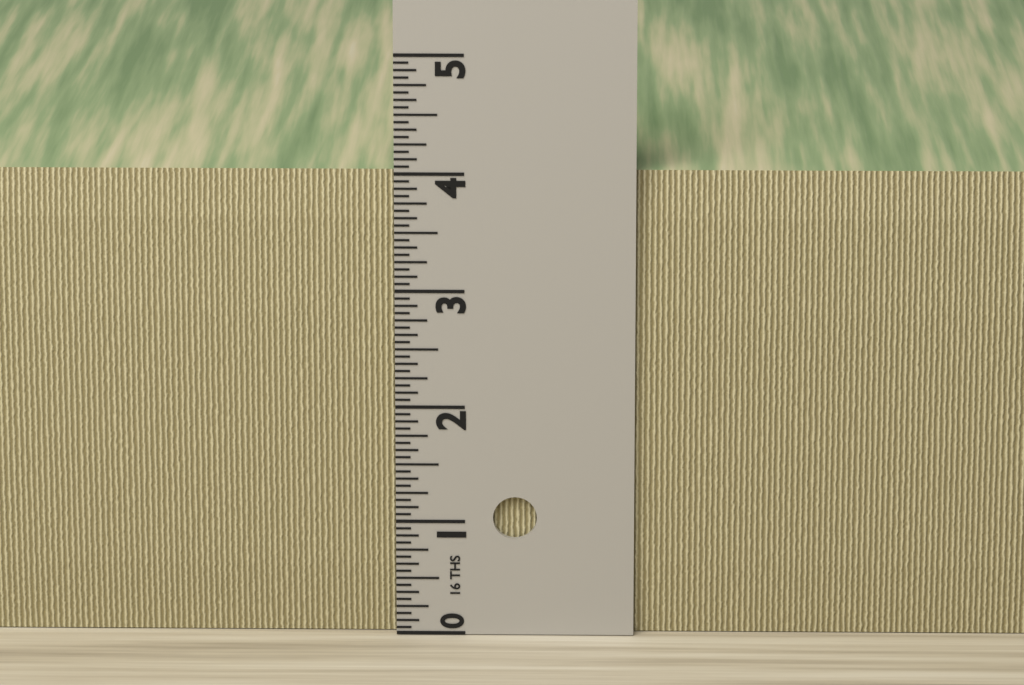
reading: 4.0000 in
